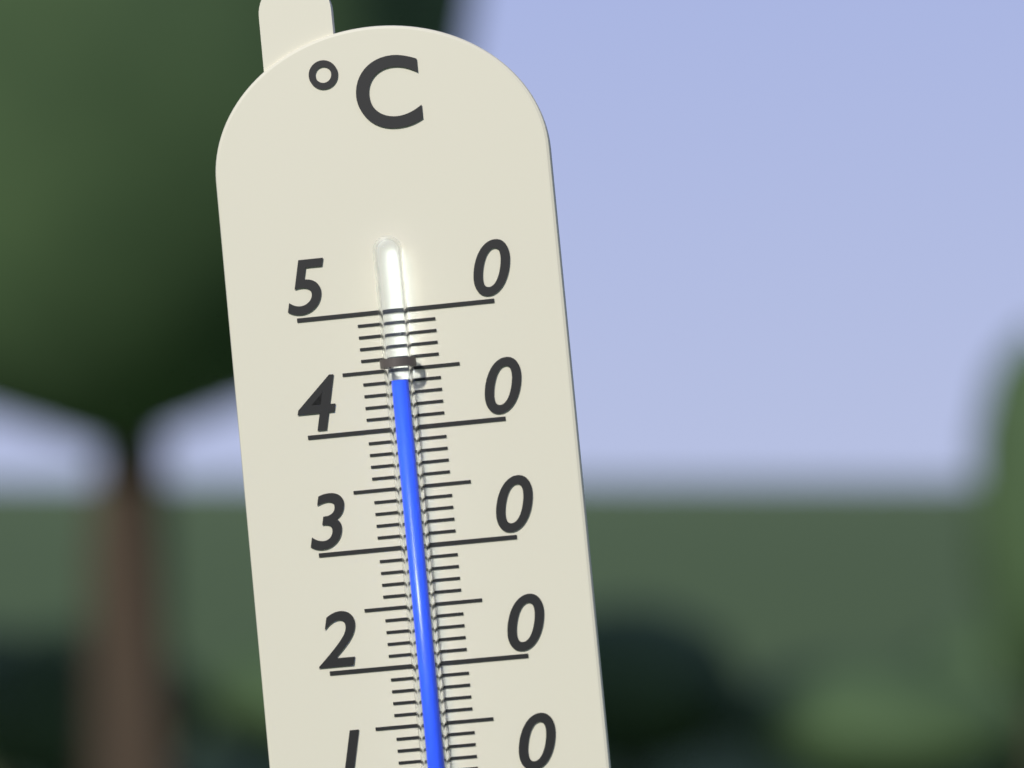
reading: 44 °C
